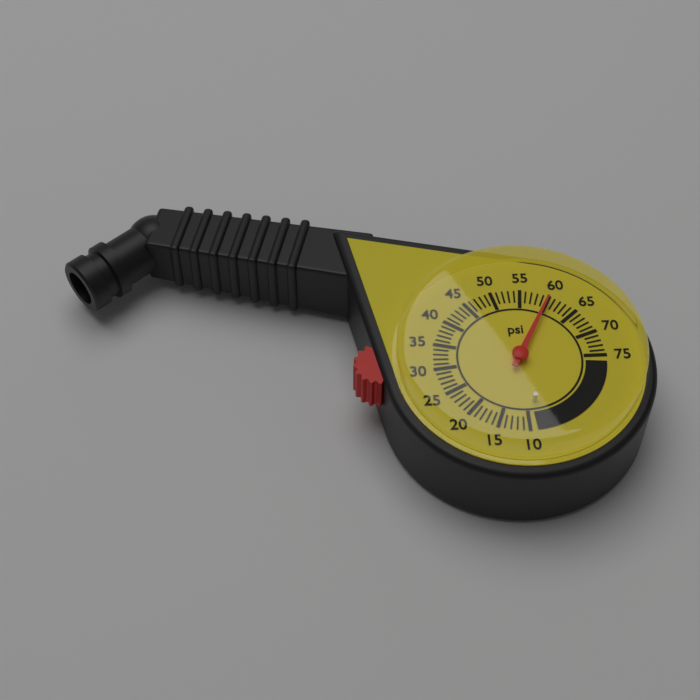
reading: 60 psi
